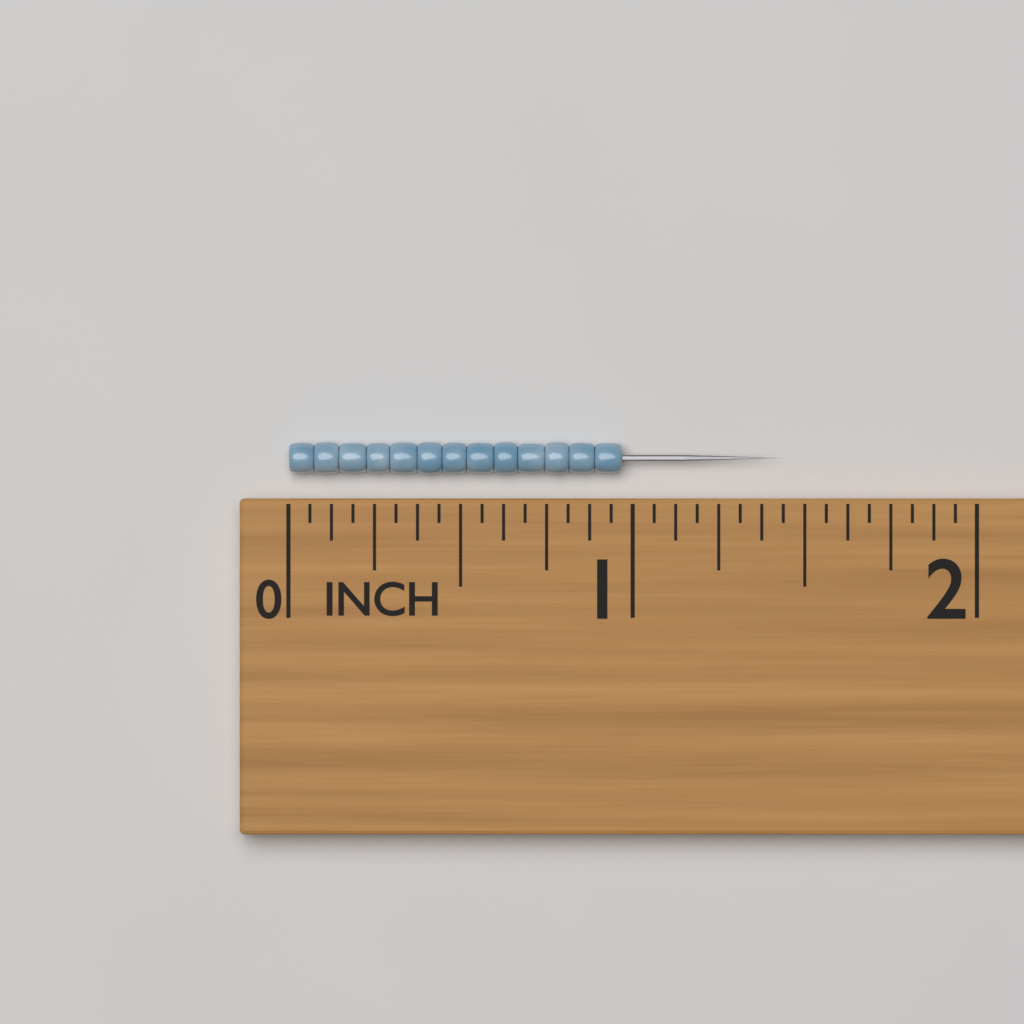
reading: 0.9700 in
